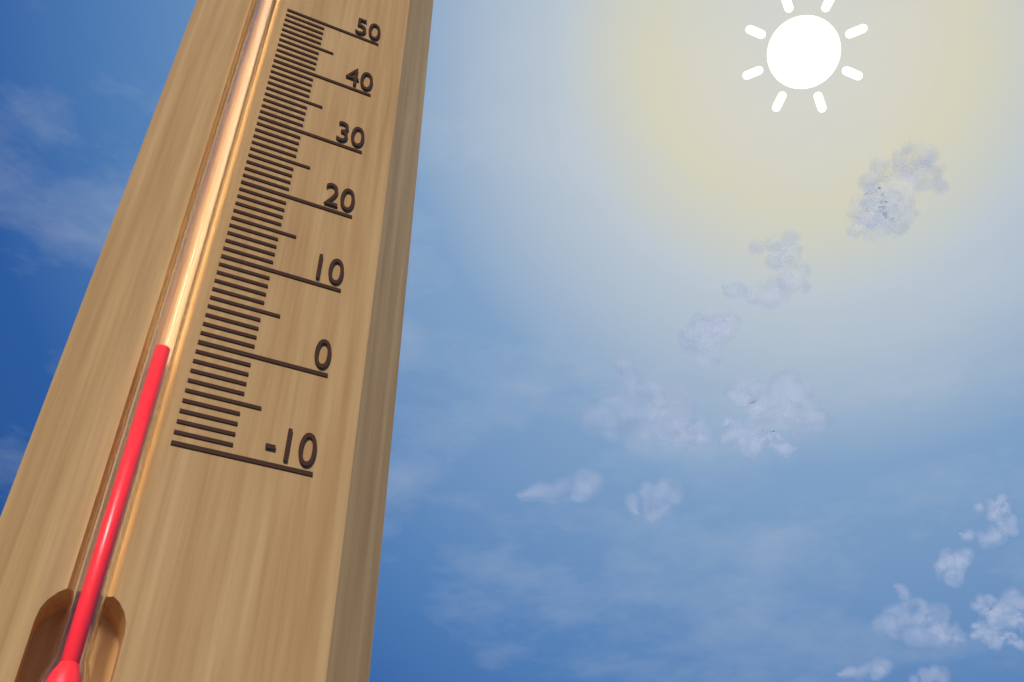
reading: -2 (no unit)
